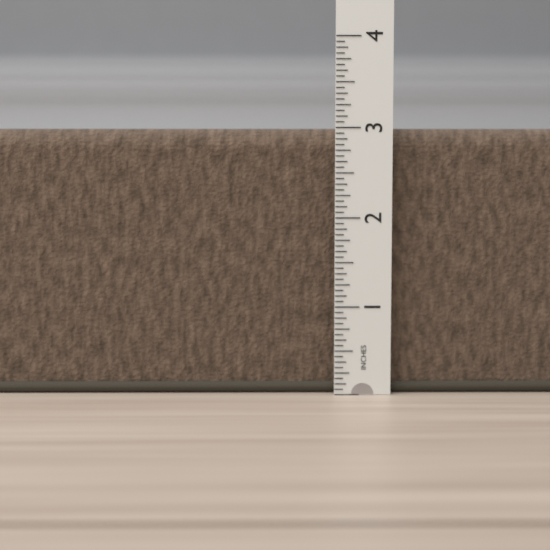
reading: 3.0000 in
